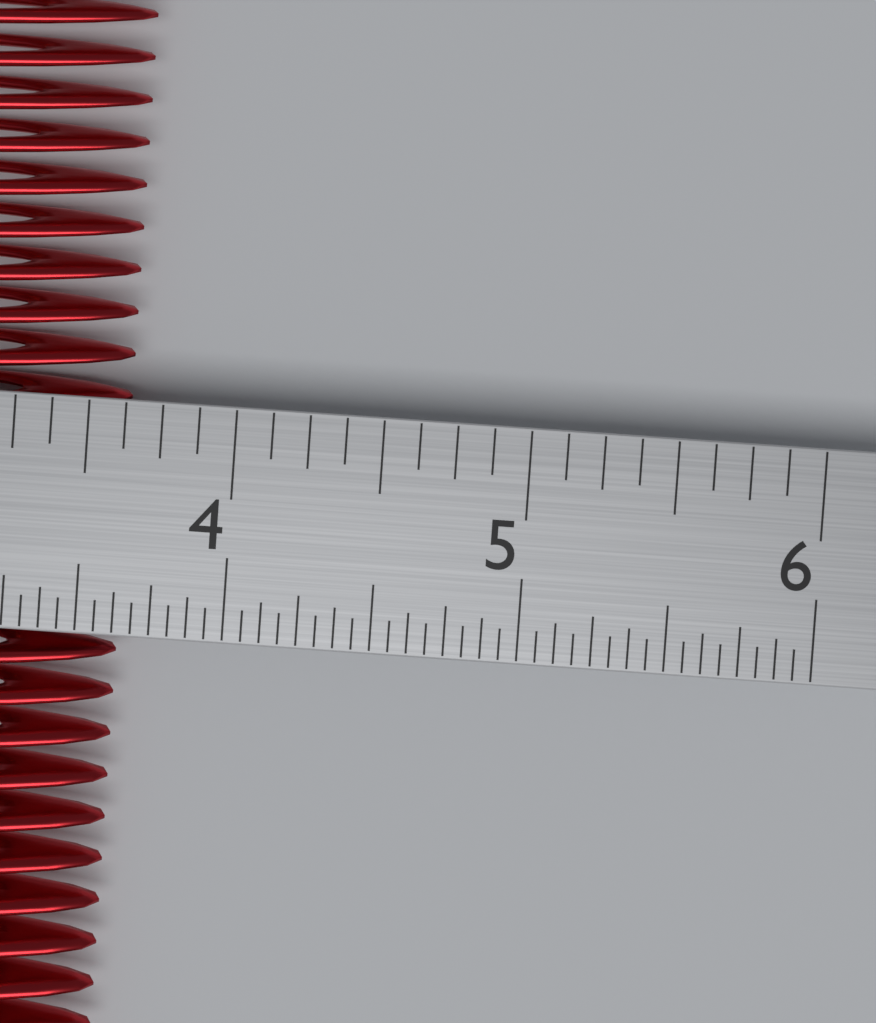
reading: 3.6250 in
